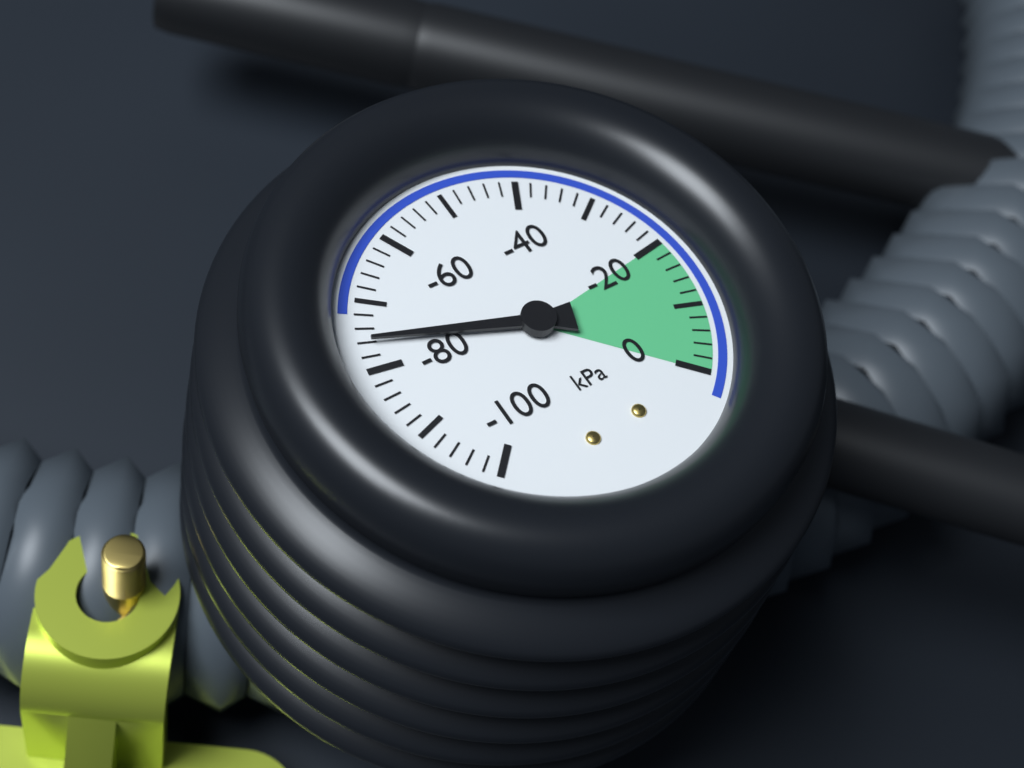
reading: -76 kPa
